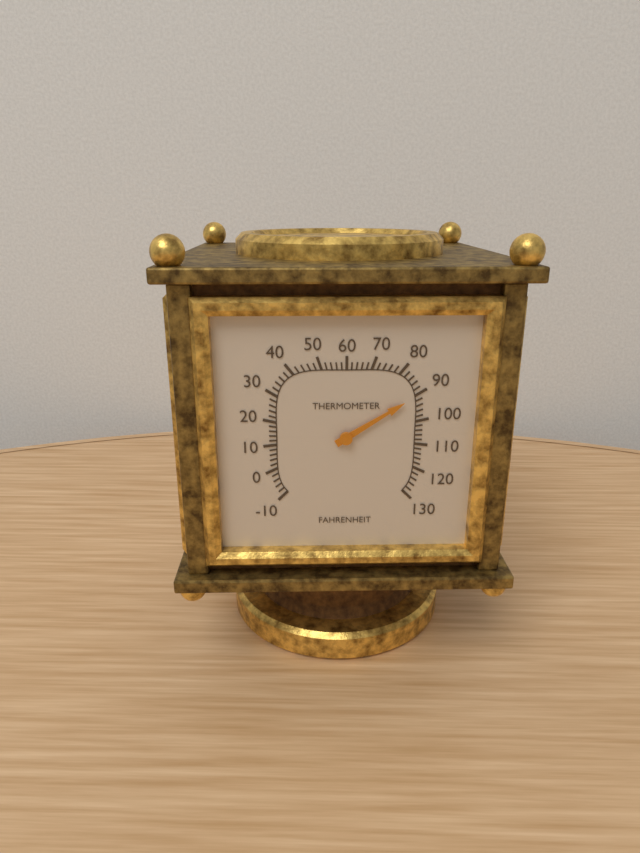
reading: 90 °F
